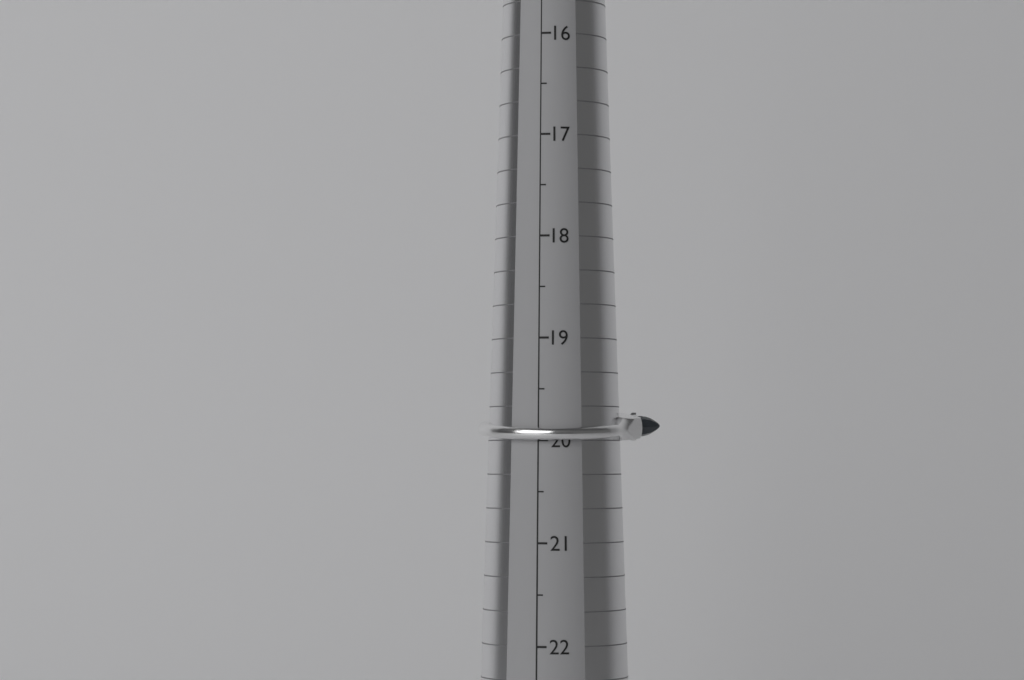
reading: 20.0 (no unit)
